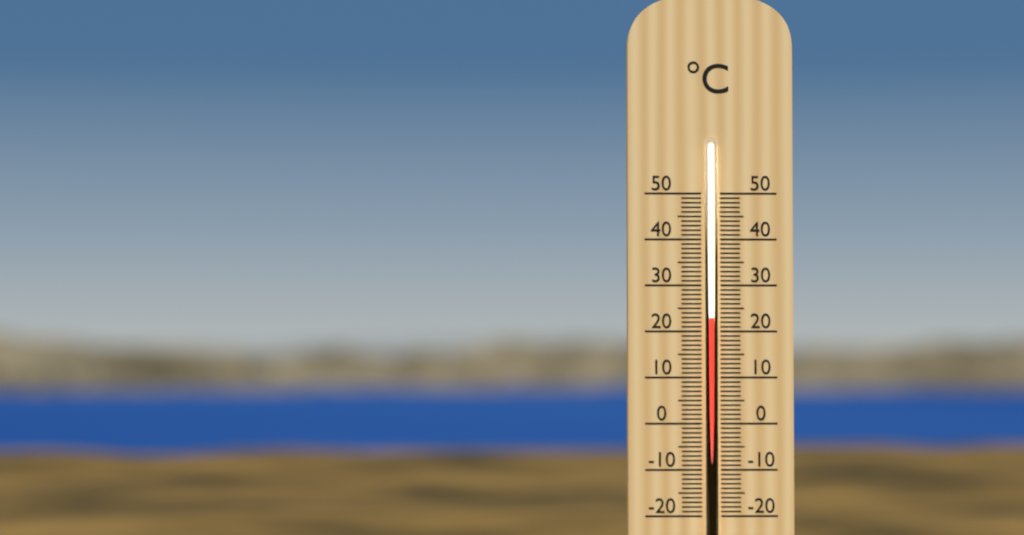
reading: 23 °C
